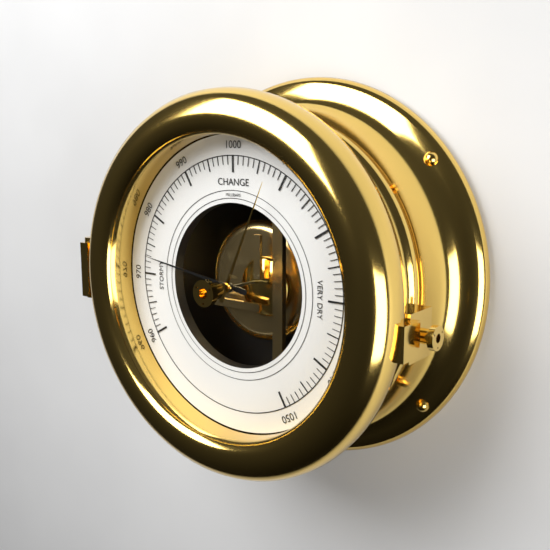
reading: 973 mbar
